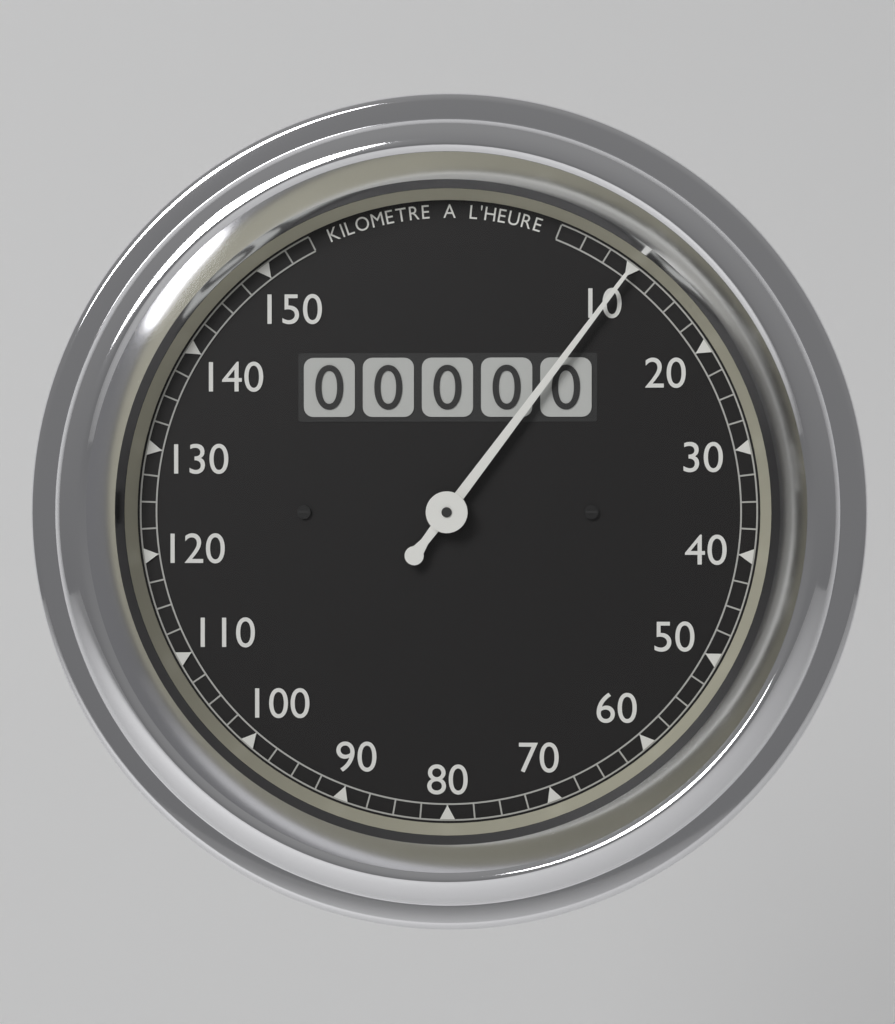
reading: 10.0 km/h
